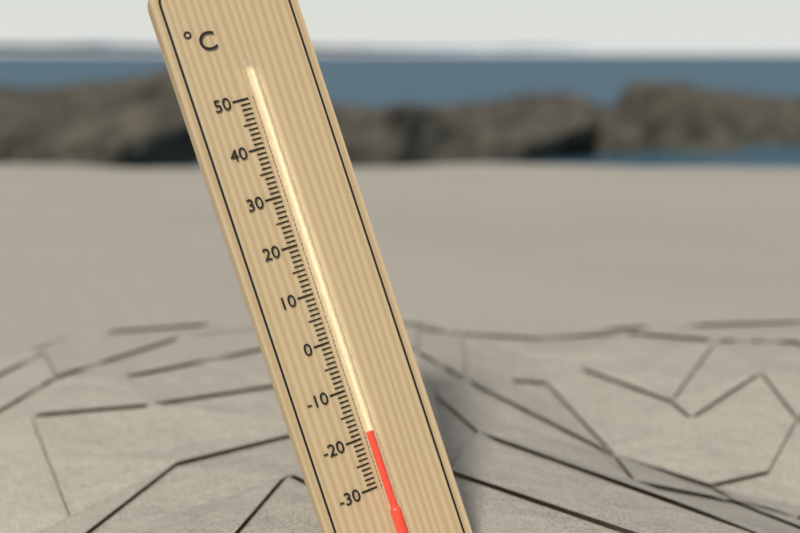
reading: -19 °C
